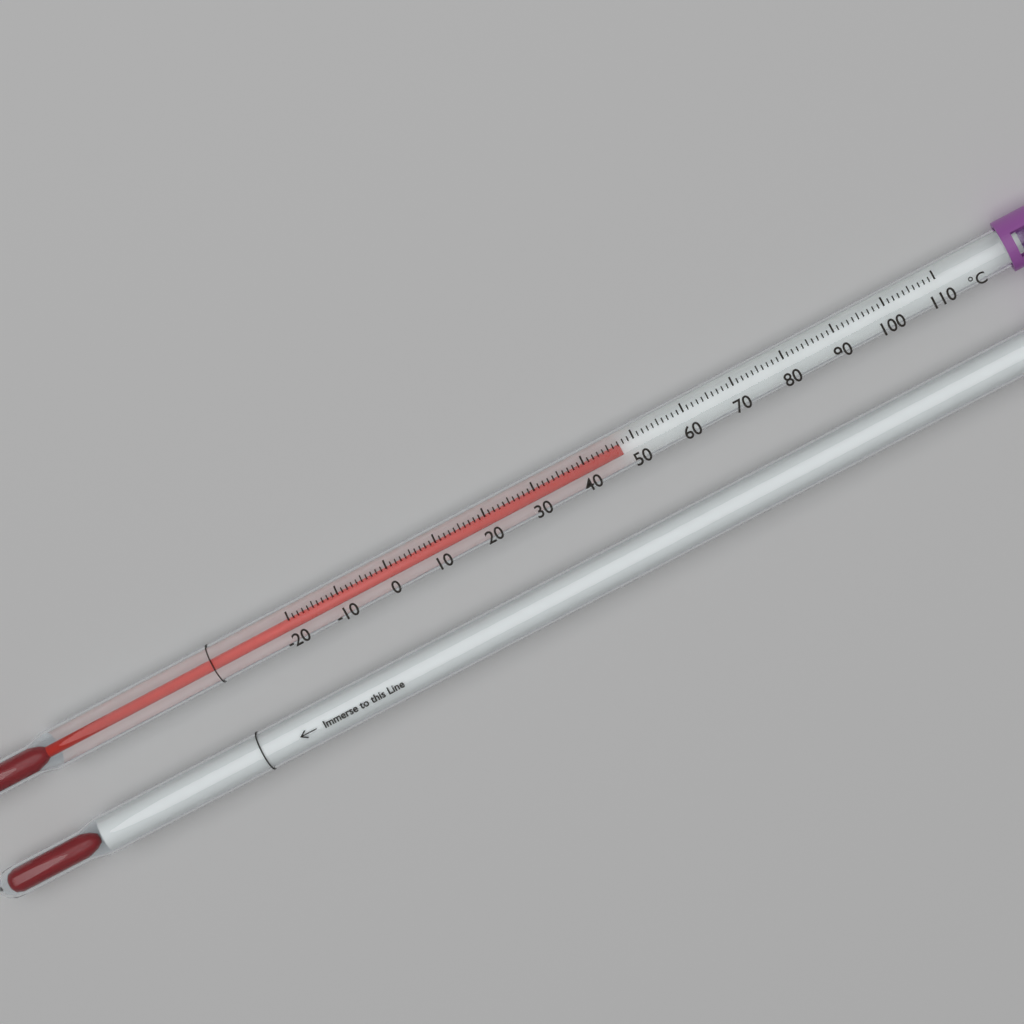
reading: 47 °C
